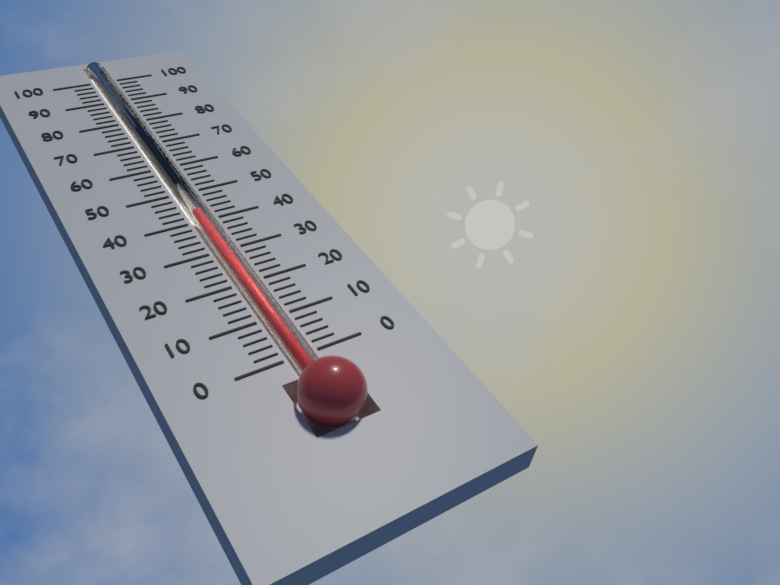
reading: 43 (no unit)
